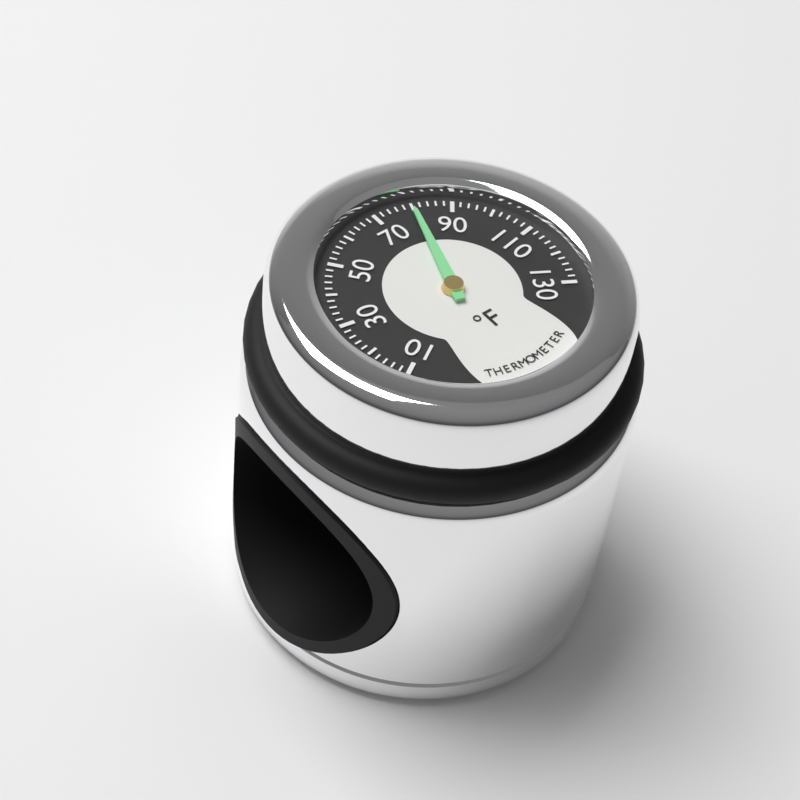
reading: 80 °F
